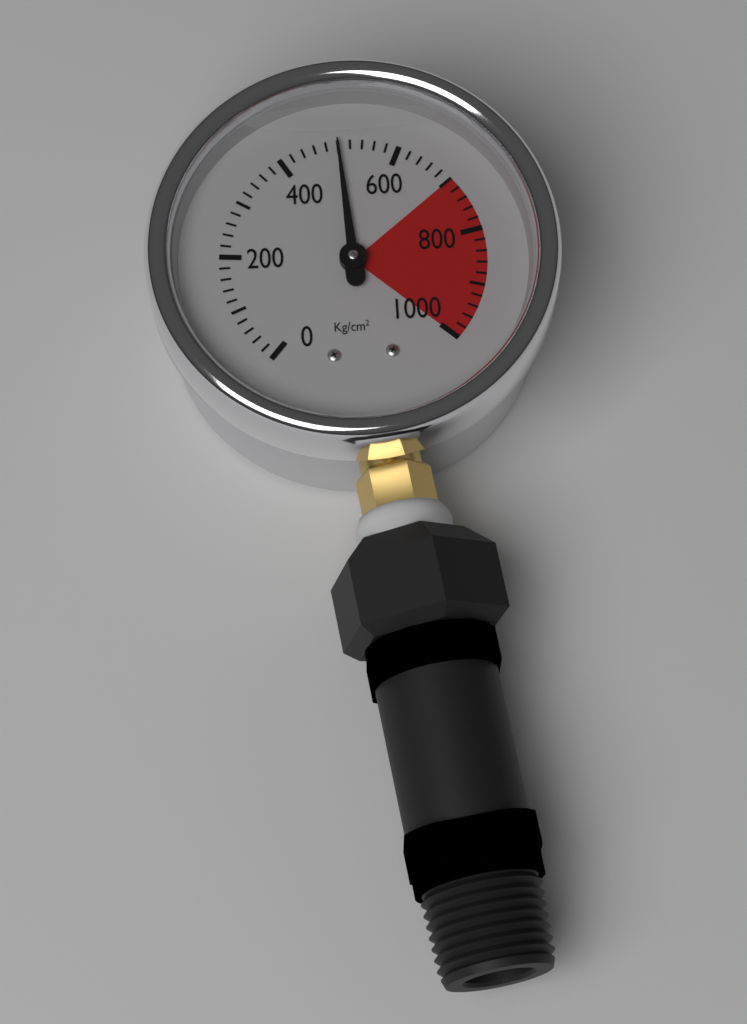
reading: 500 kg/cm²
